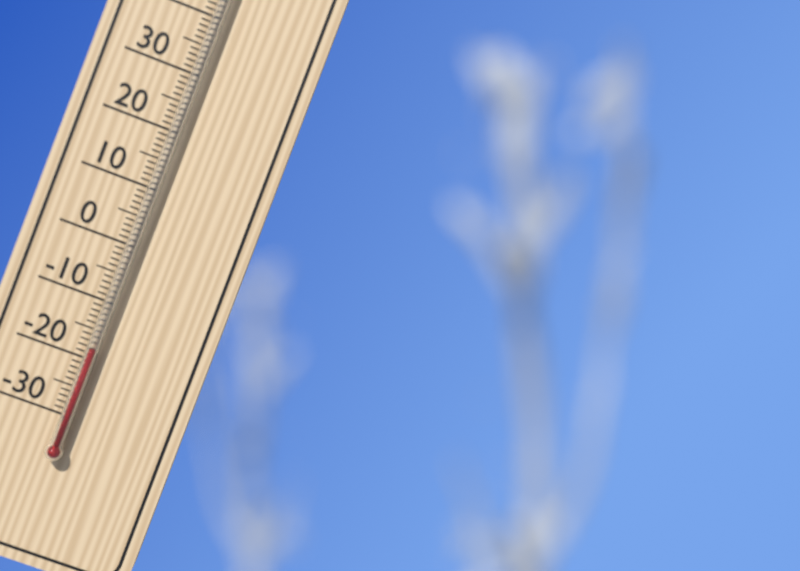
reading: -18 °C
